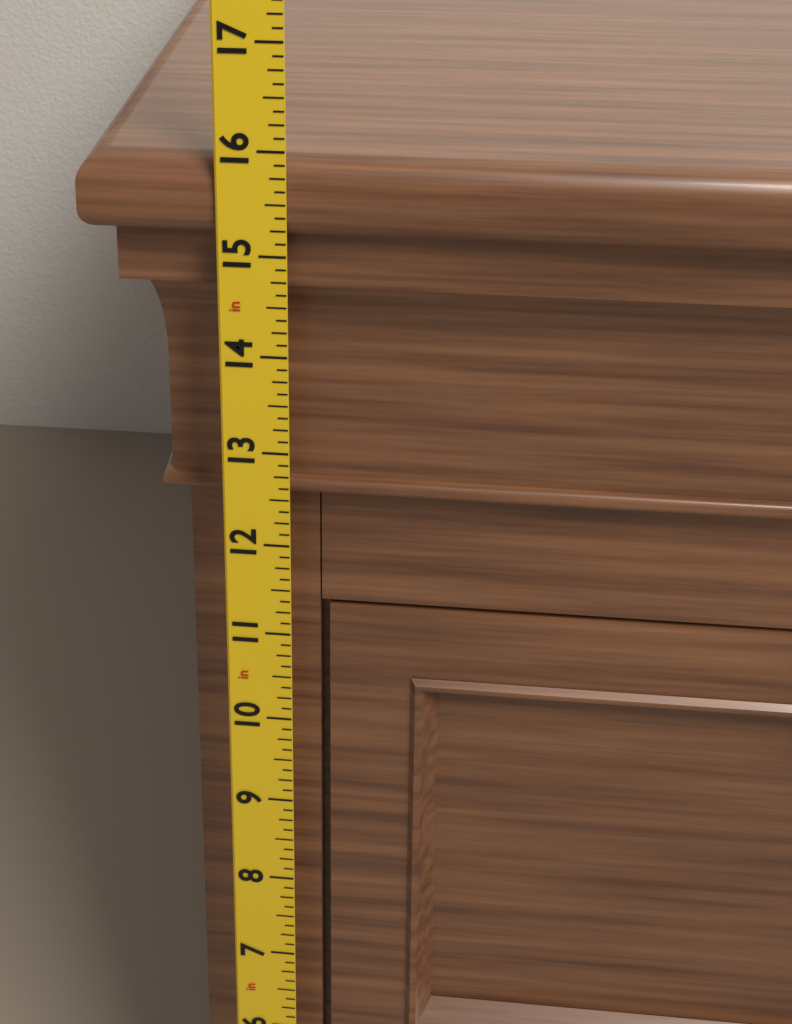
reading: 15.875 in
